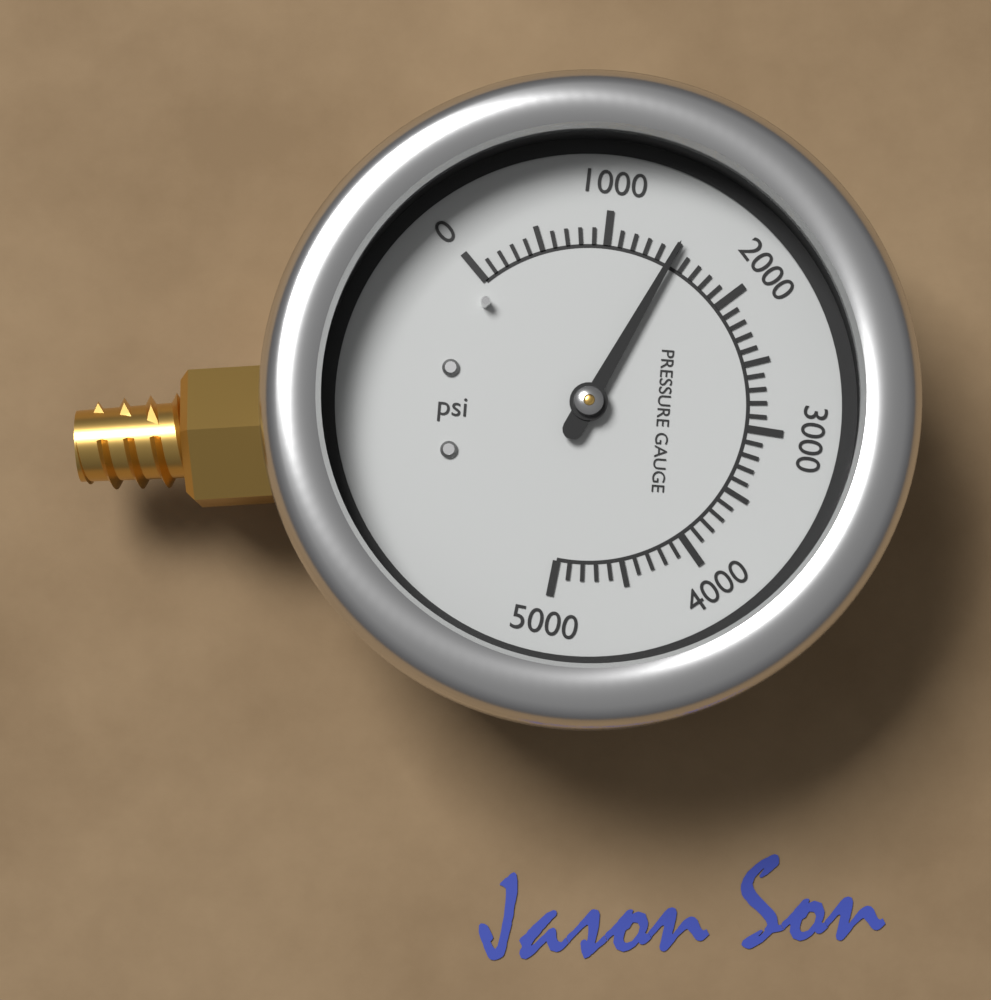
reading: 1500 psi
